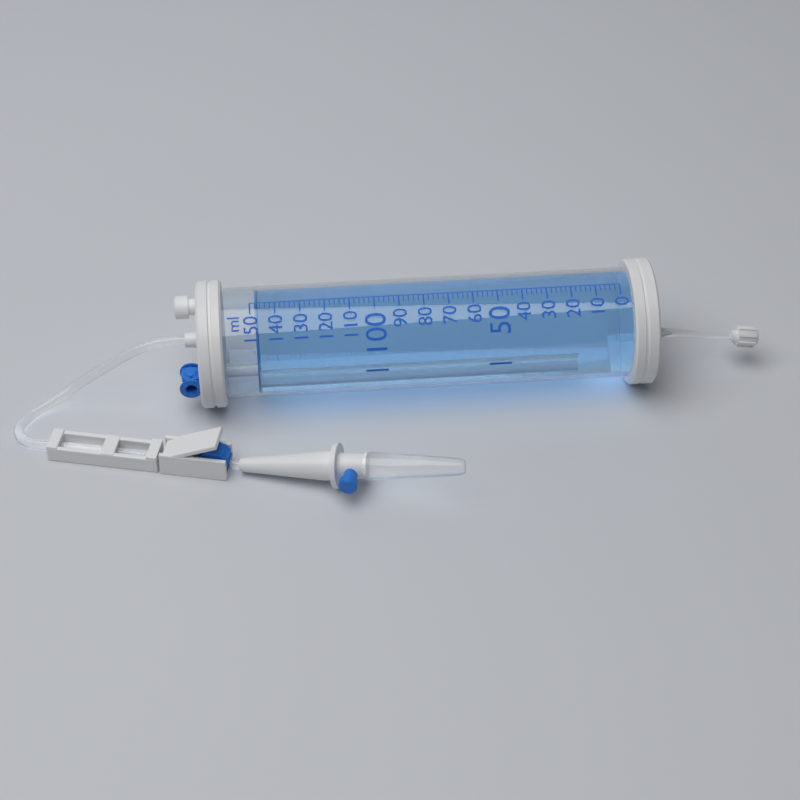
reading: 148 ml
